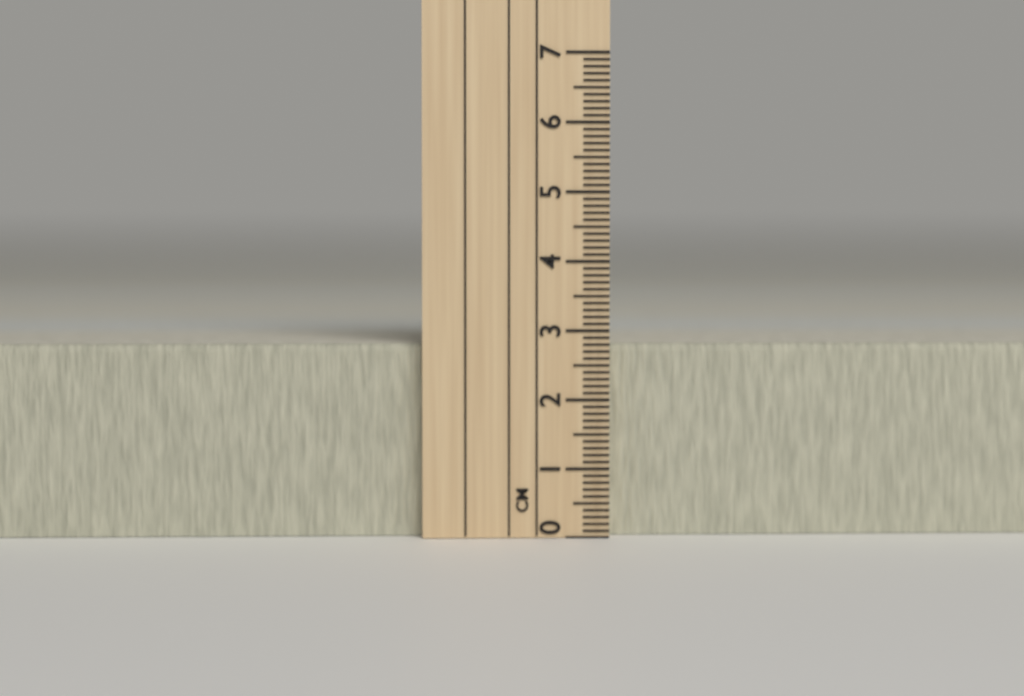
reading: 2.8 cm
